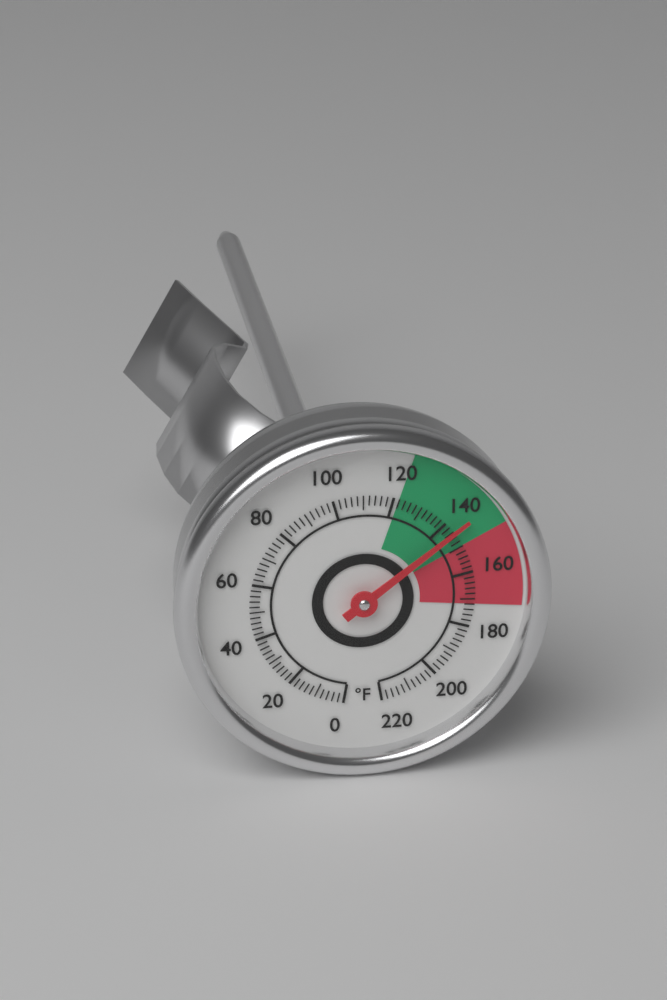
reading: 144 °F
